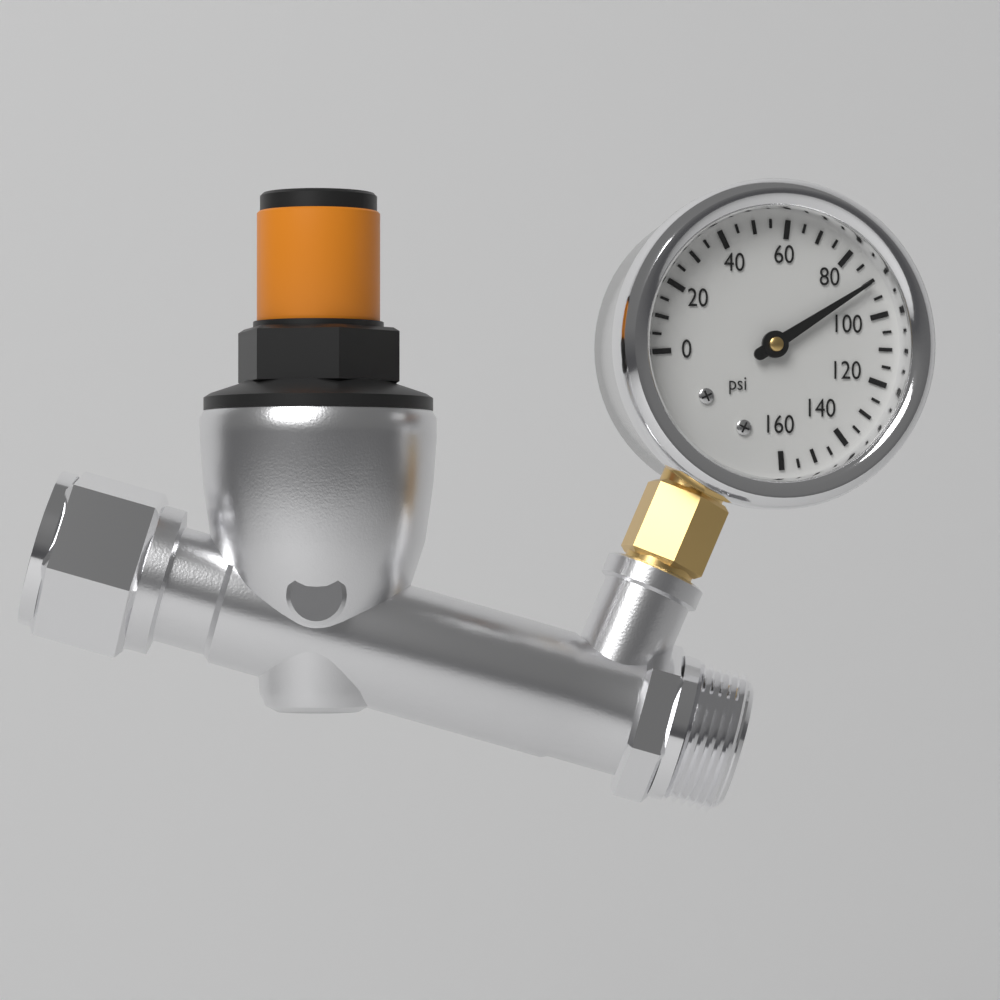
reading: 90 psi
